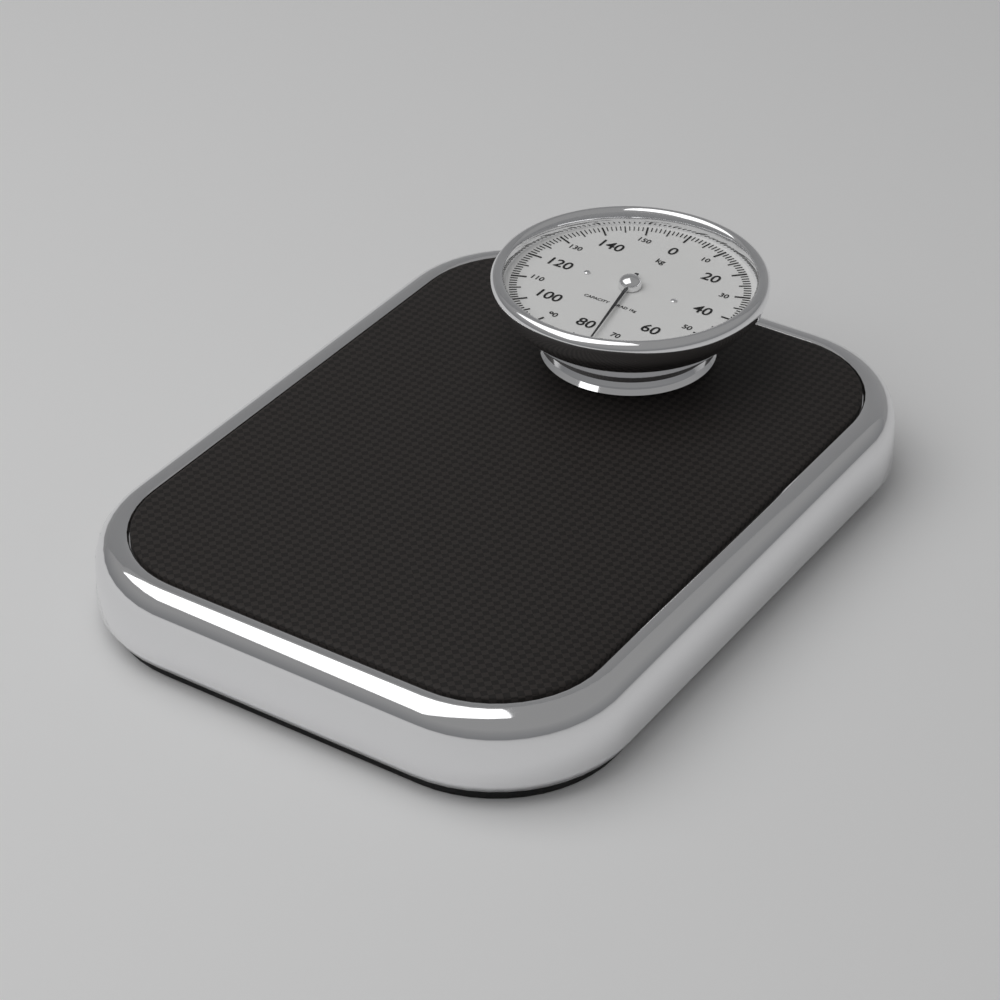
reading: 75 kg
